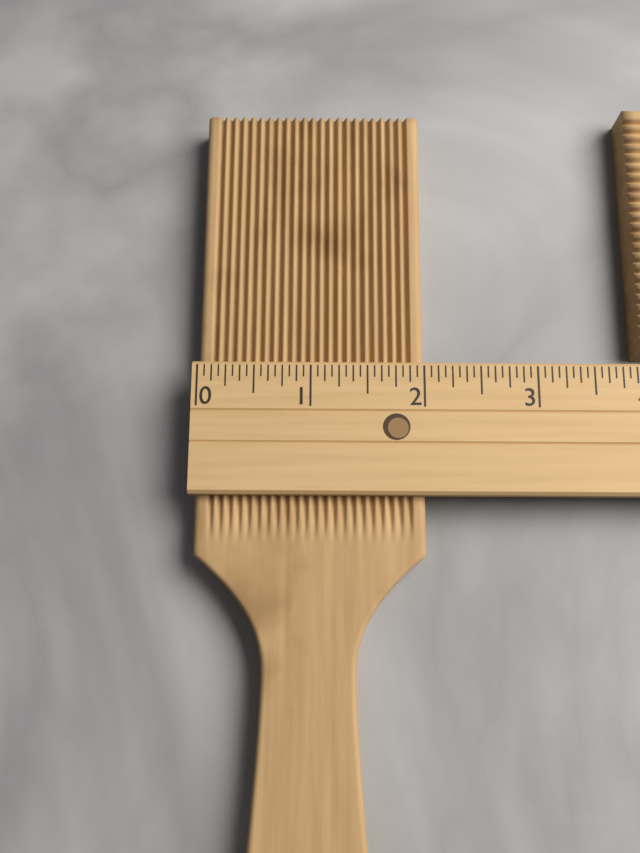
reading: 2.0000 (no unit)
